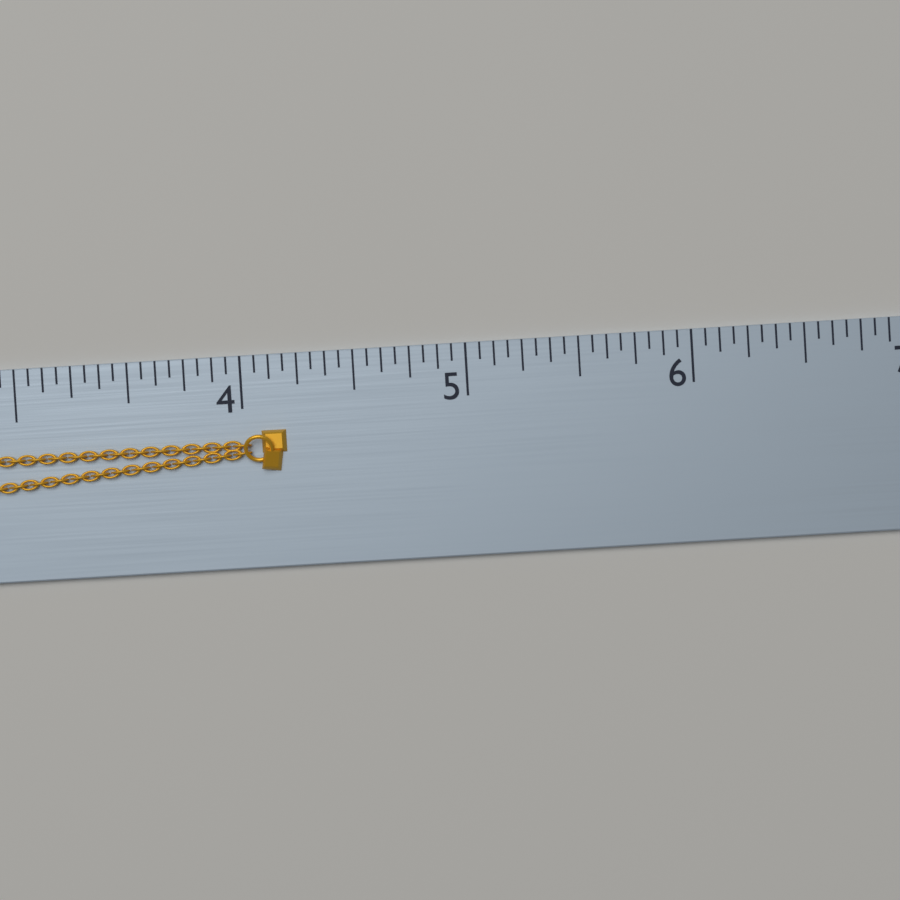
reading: 4.1875 (no unit)
